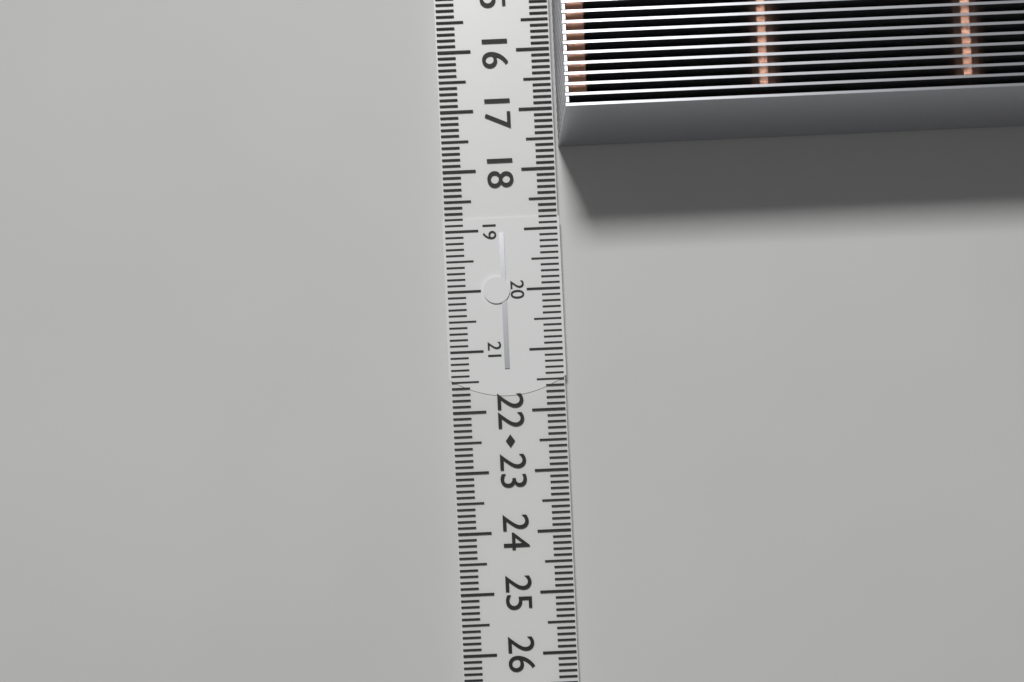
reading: 17.6 cm
